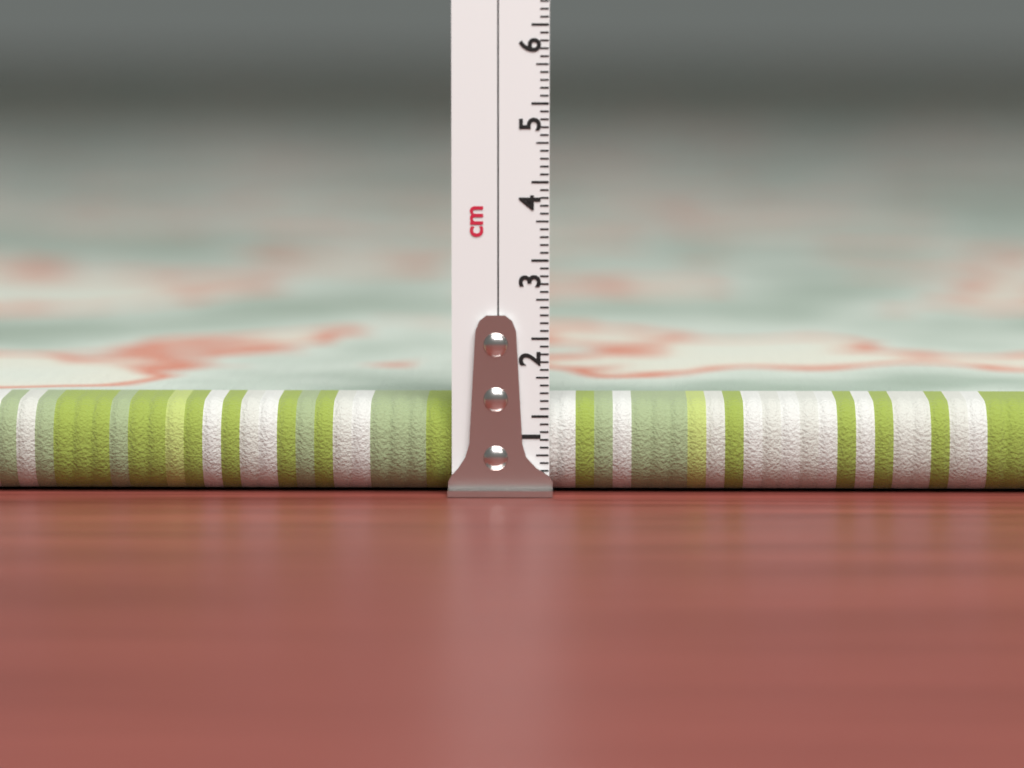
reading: 1.2 cm
